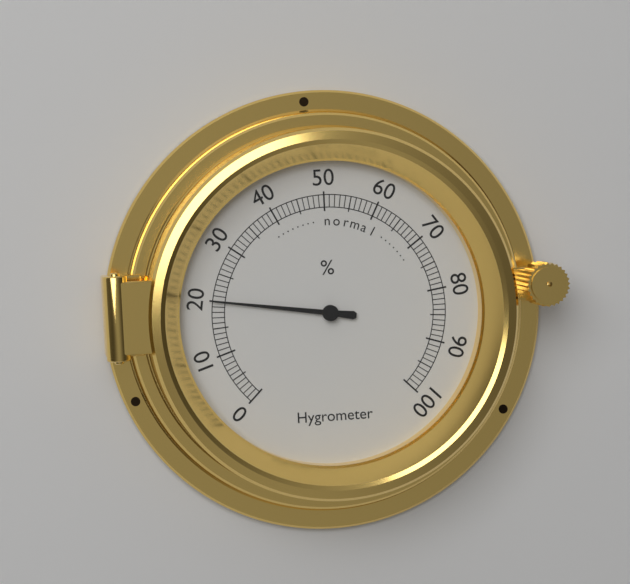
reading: 20 %
